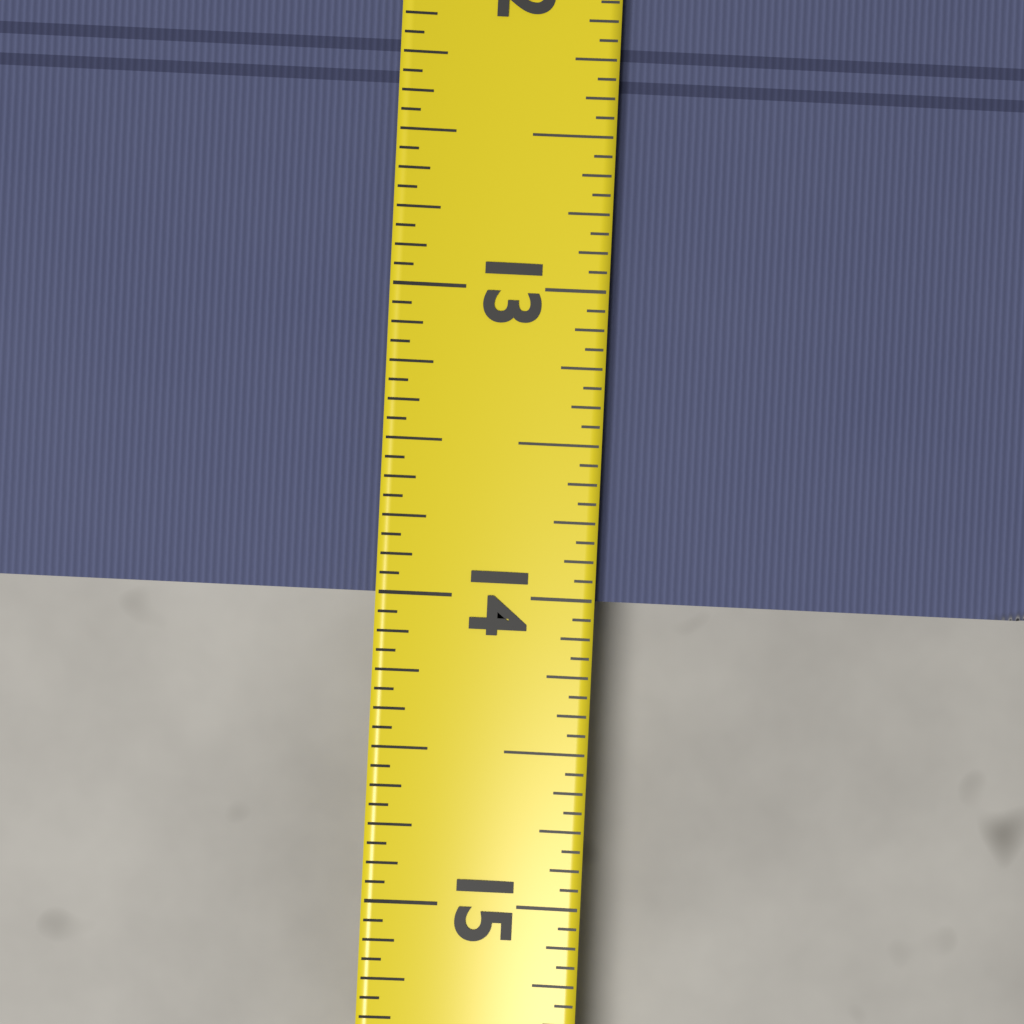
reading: 14.0000 (no unit)
